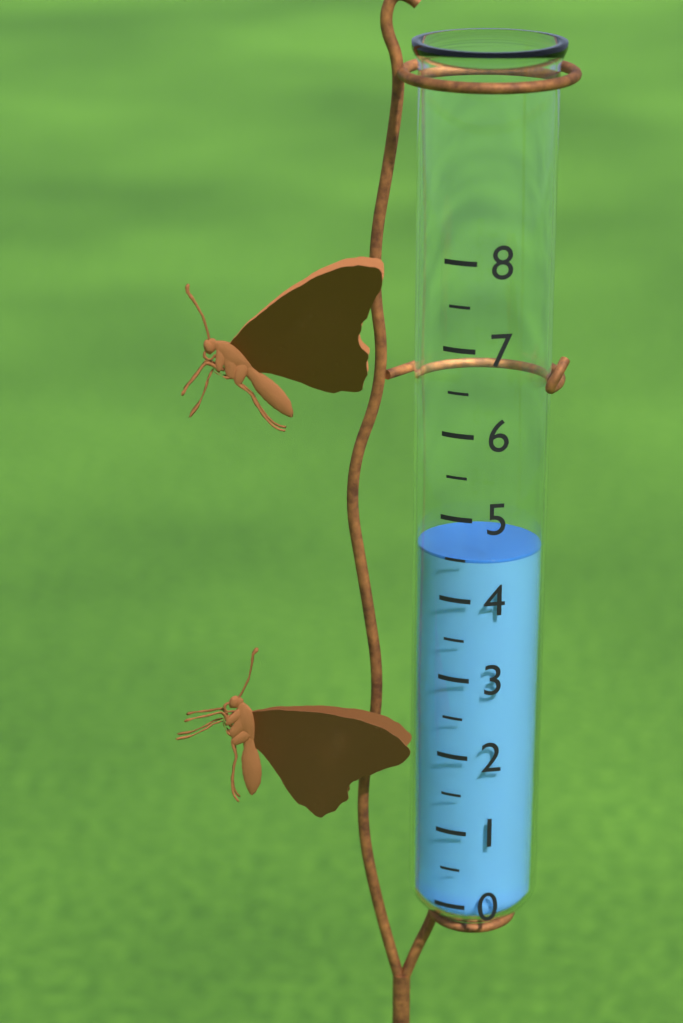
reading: 4.5 (no unit)
